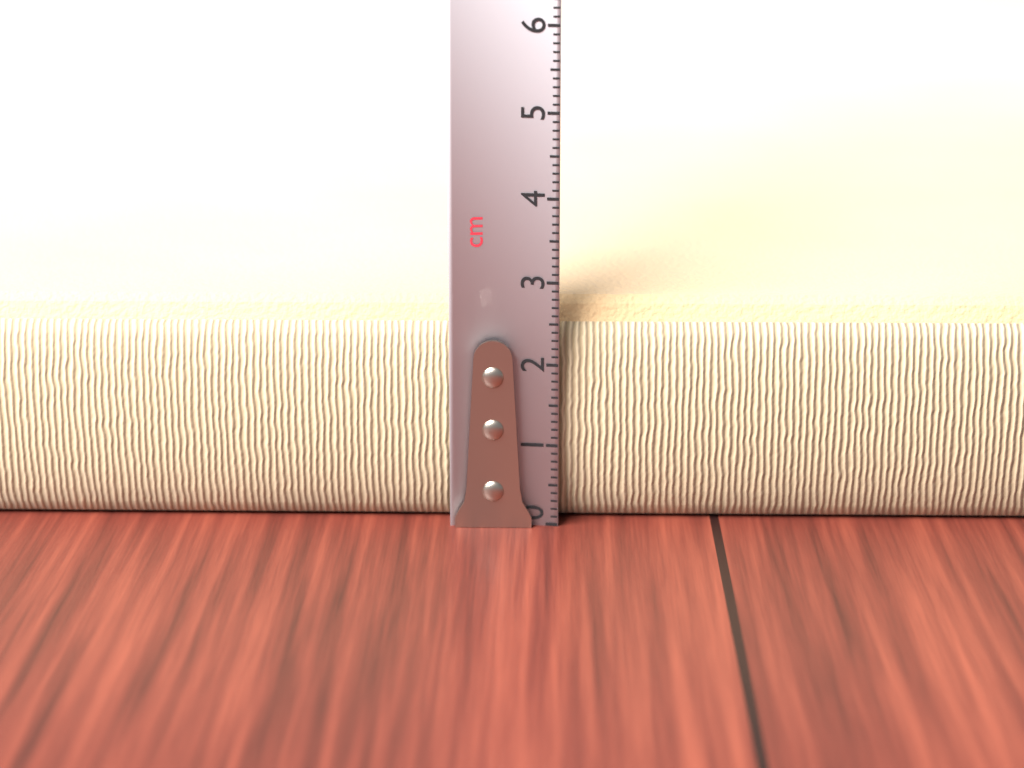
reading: 2.7 cm
